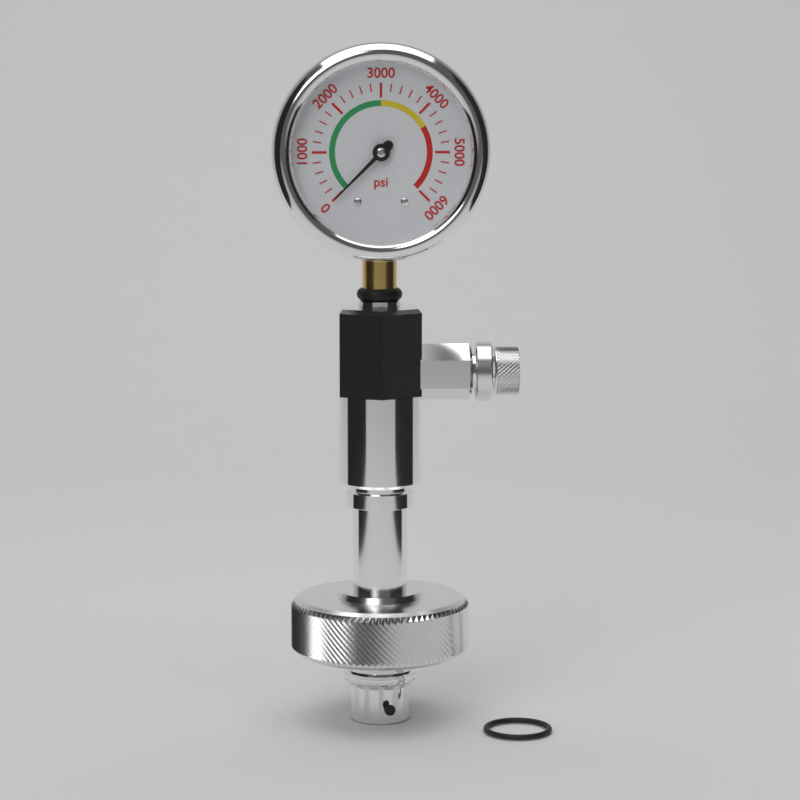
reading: 0 psi
